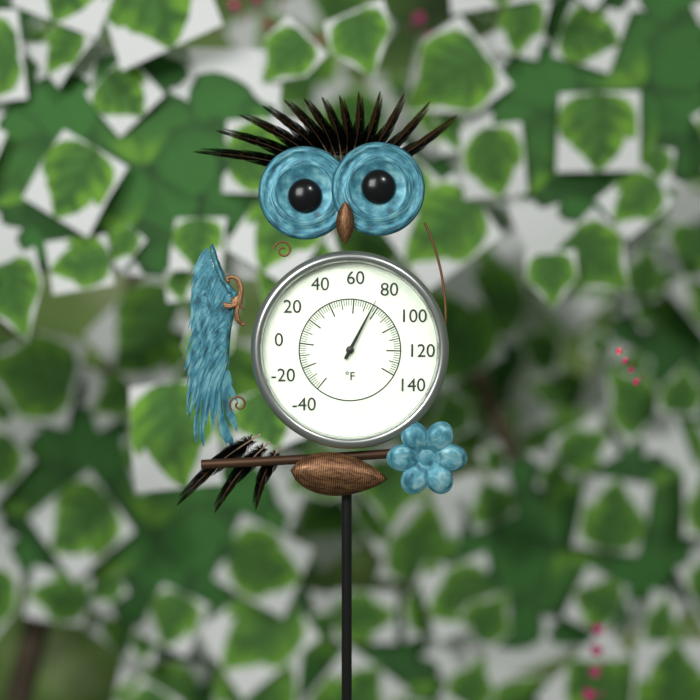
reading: 76 °F
